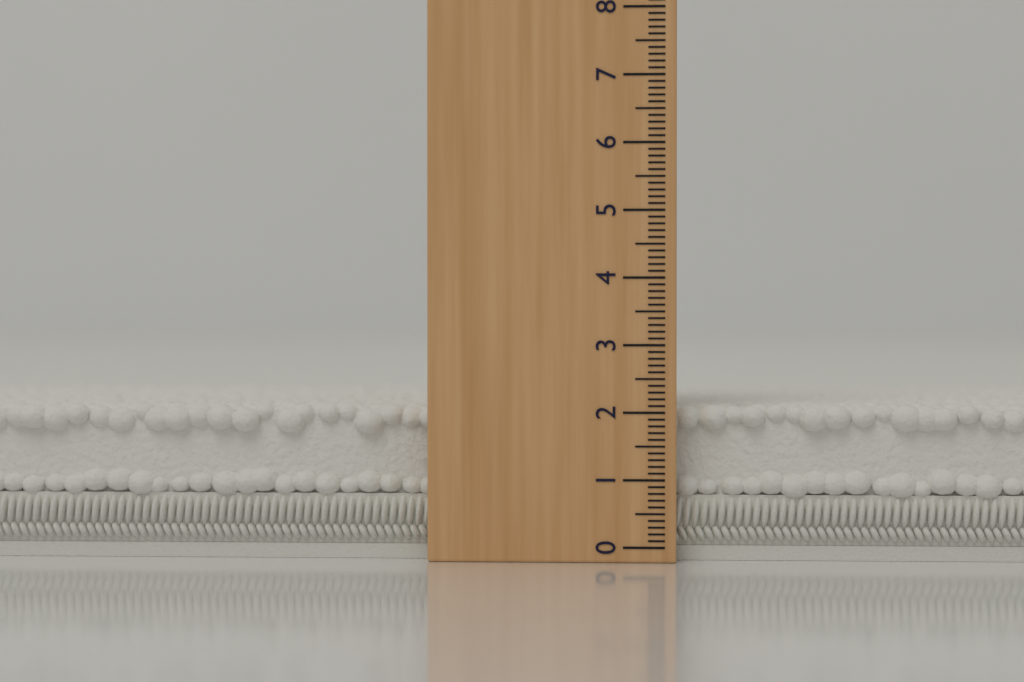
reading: 2.1 (no unit)
